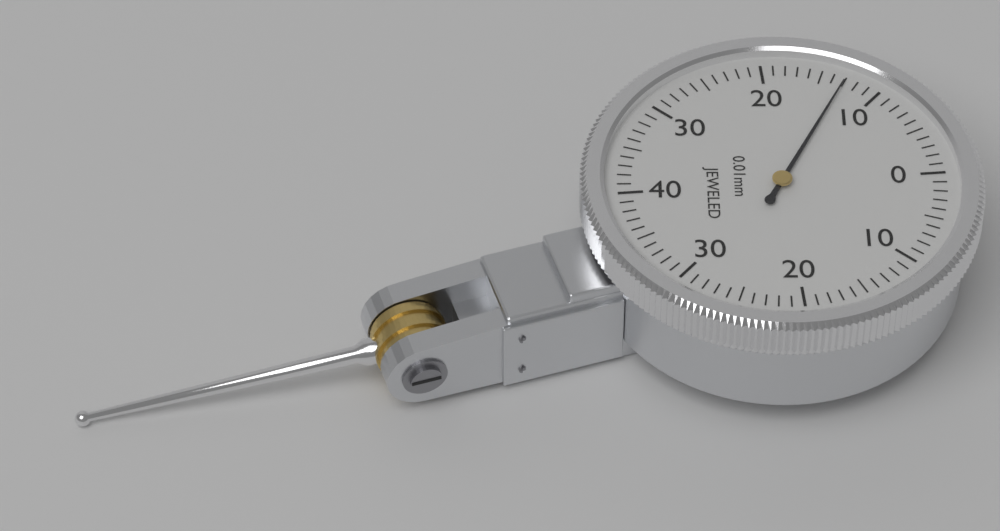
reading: 0.13 mm
